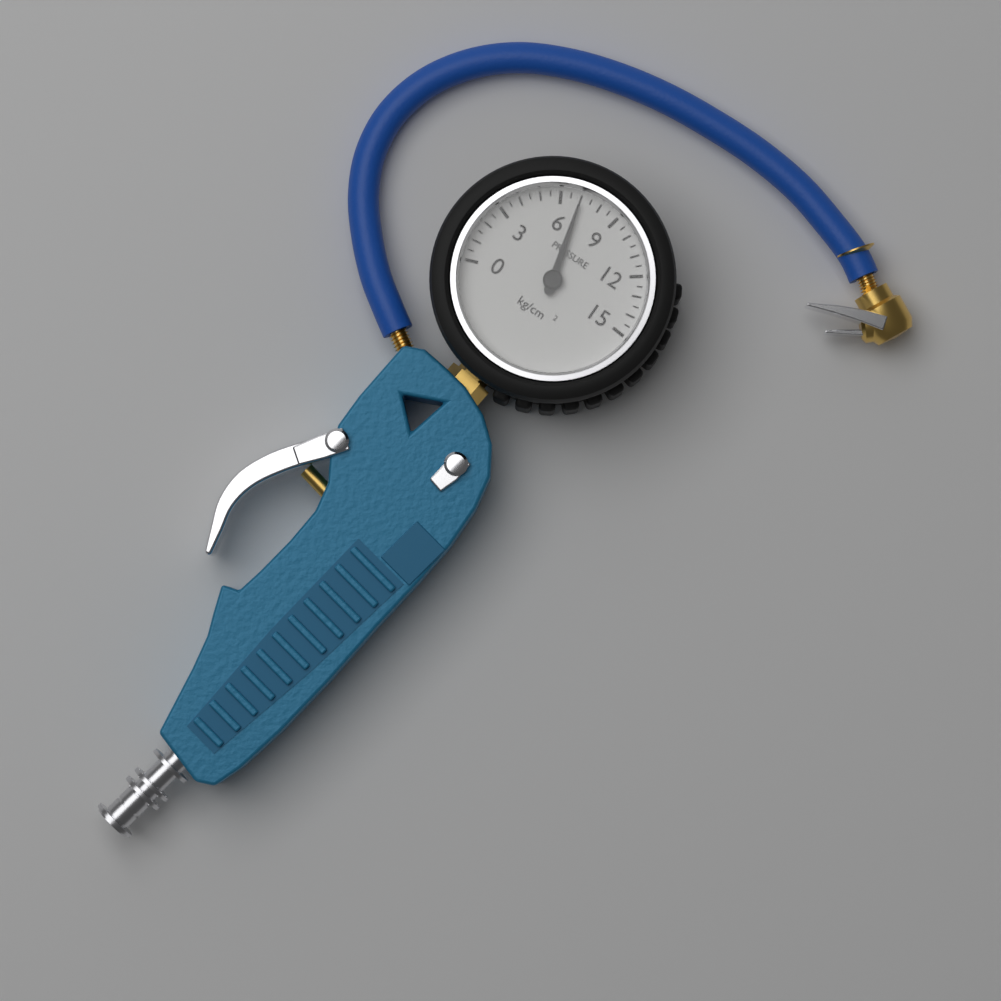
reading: 7.0 kg/cm²
